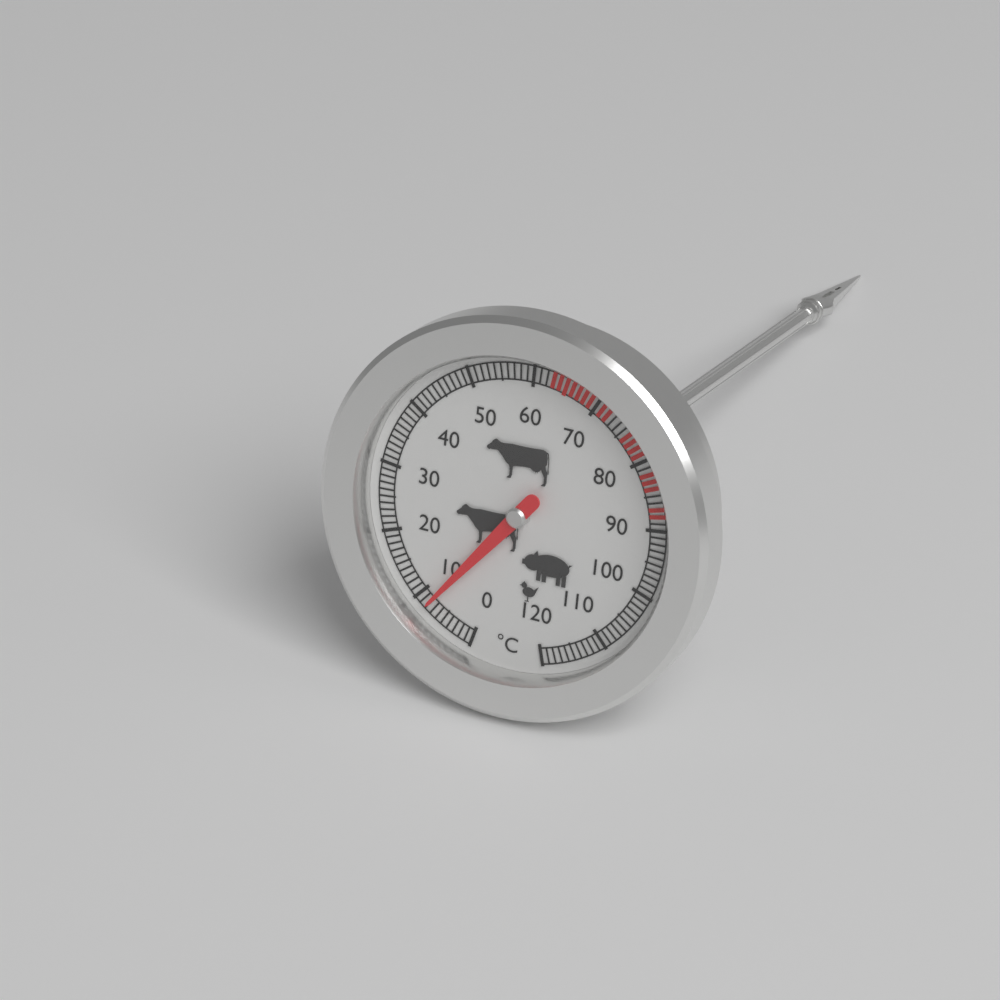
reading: 8 °C
